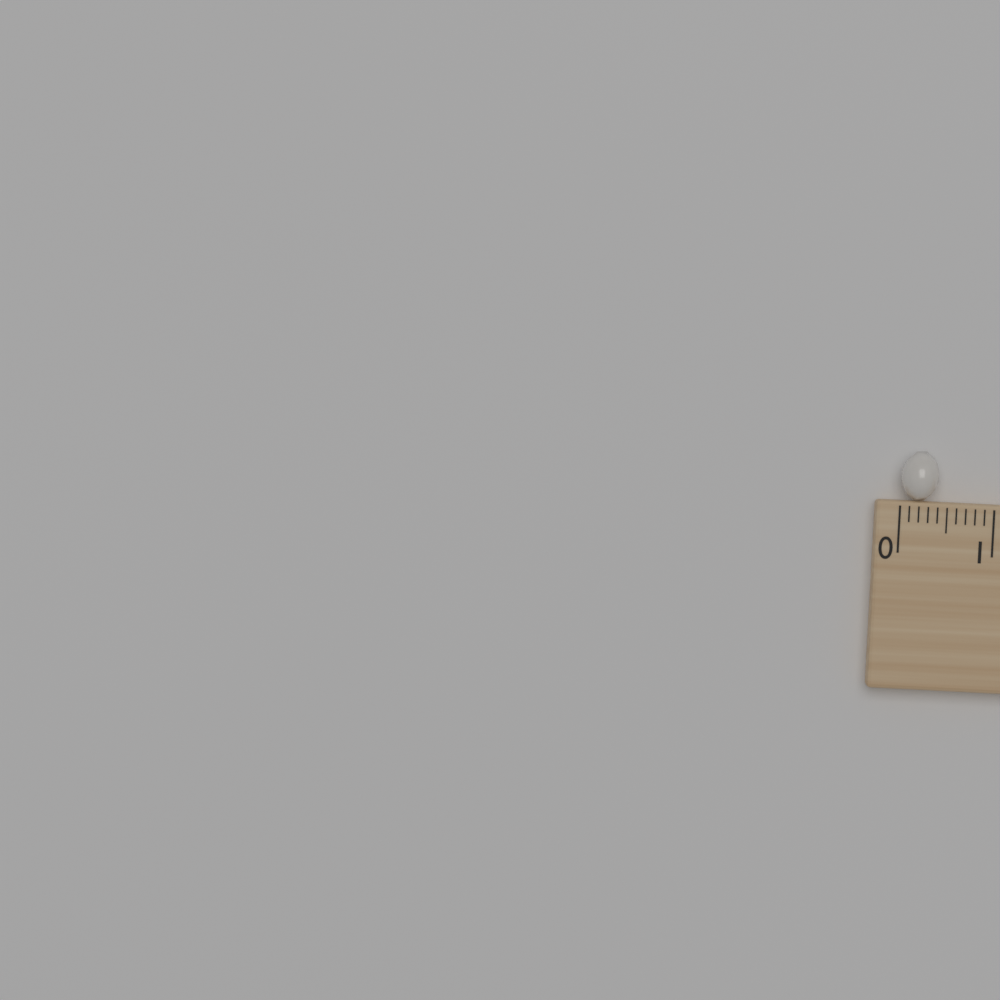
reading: 0.4 (no unit)
